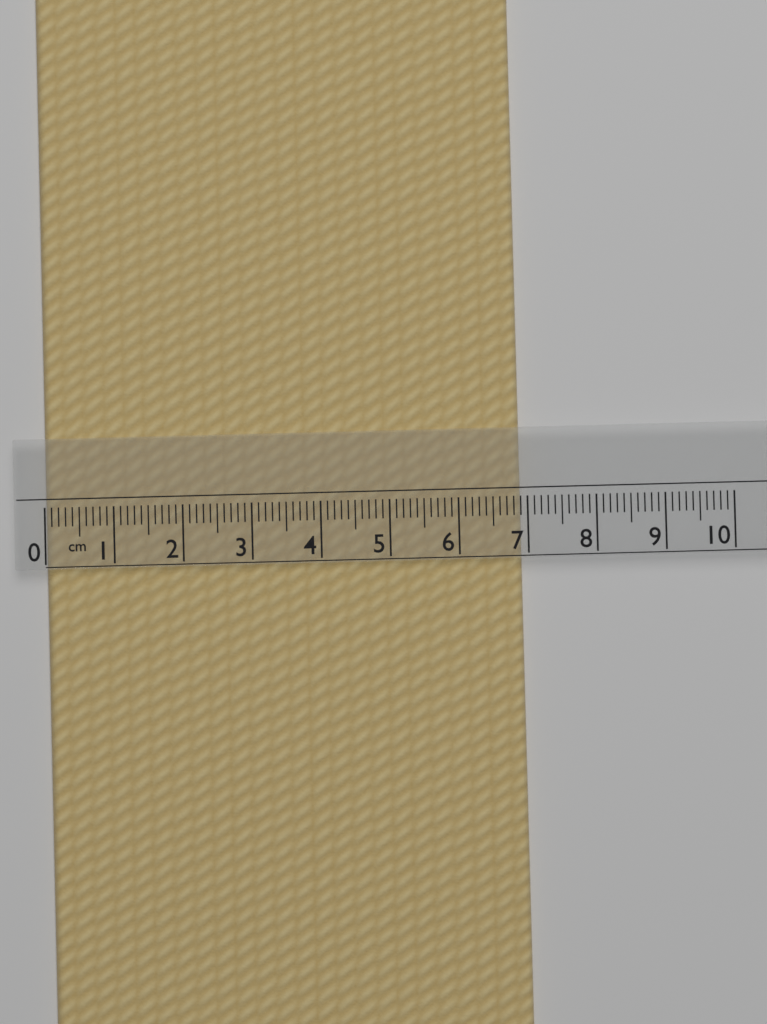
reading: 6.9 cm
